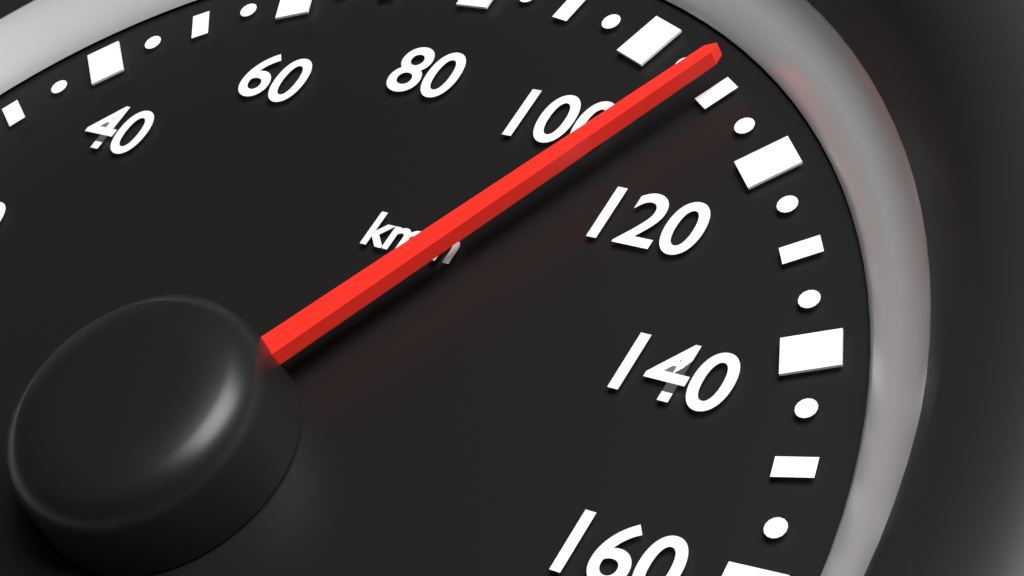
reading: 109 km/h
